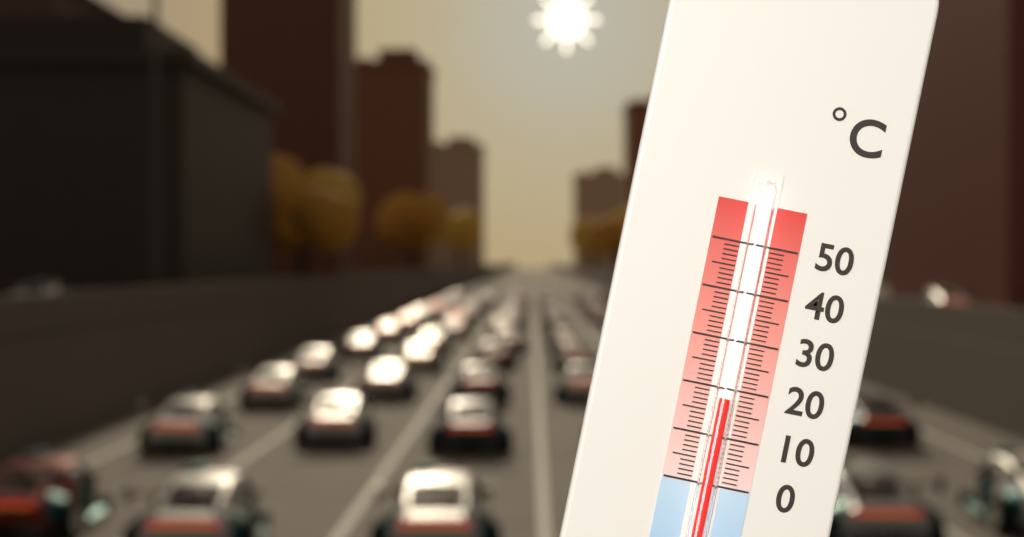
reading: 18 °C
